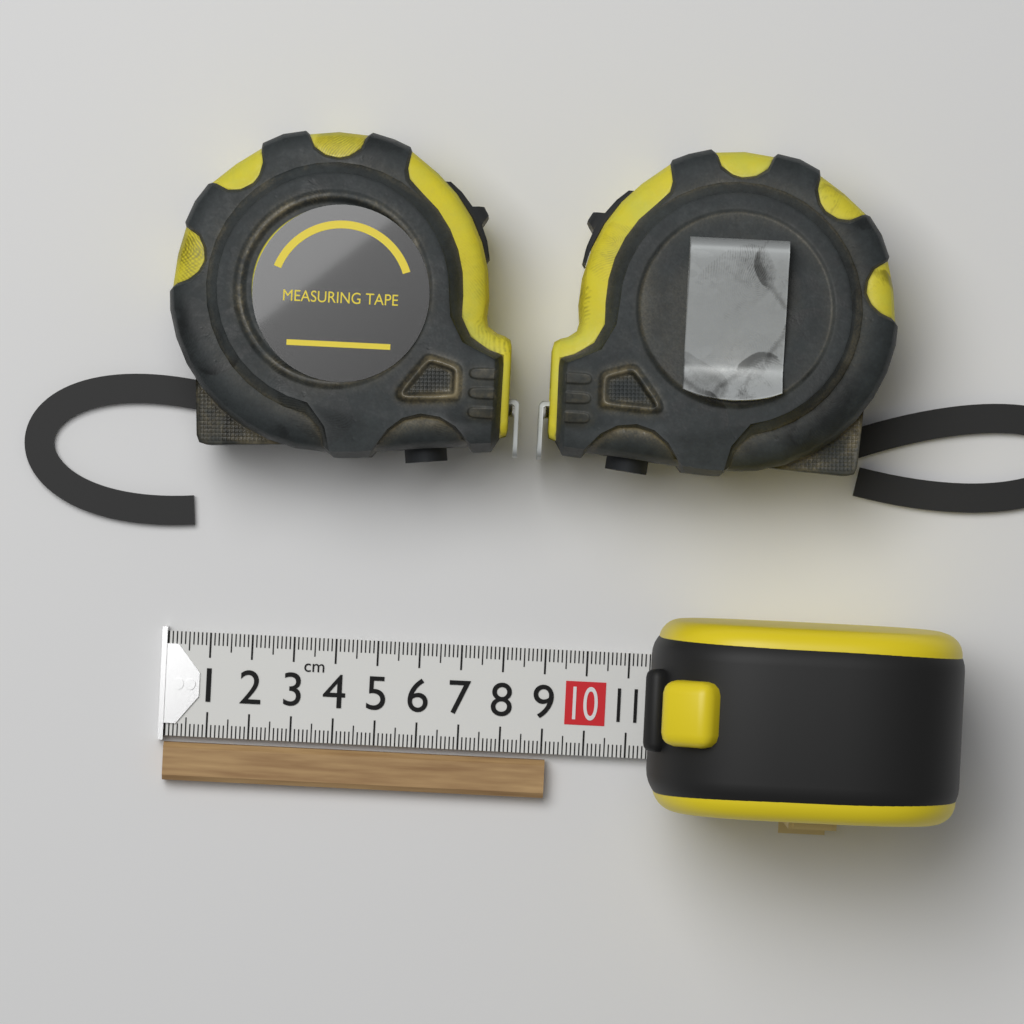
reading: 9.1 cm
